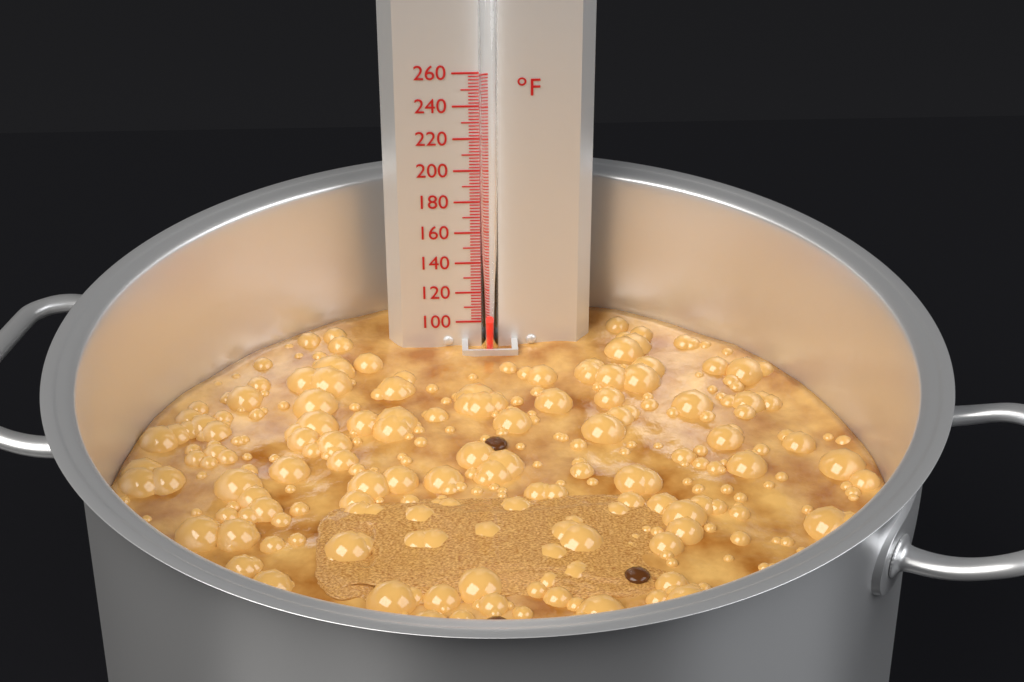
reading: 104 °F
